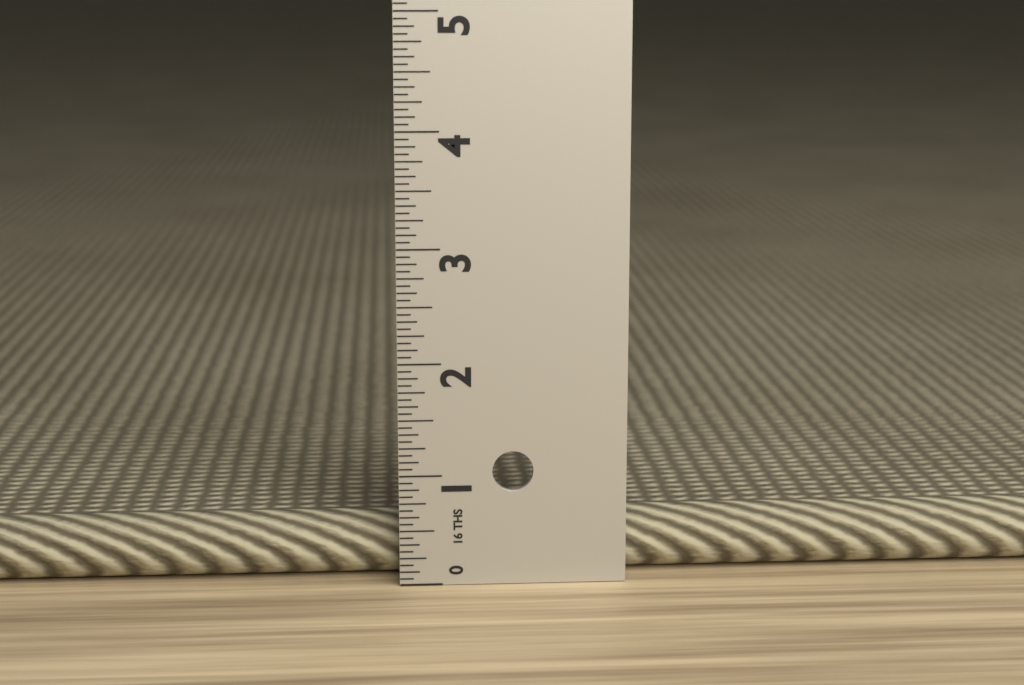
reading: 0.5625 in
